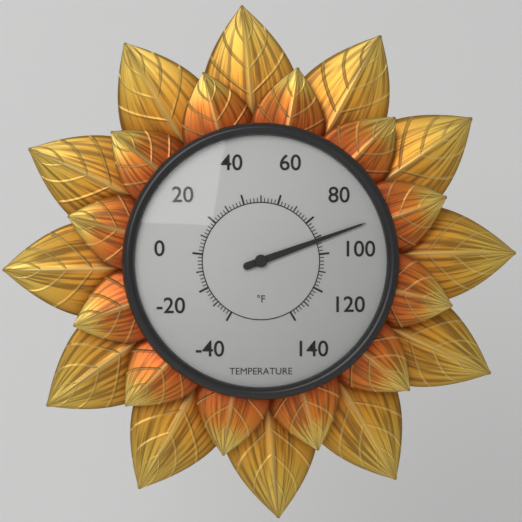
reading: 92 °F
